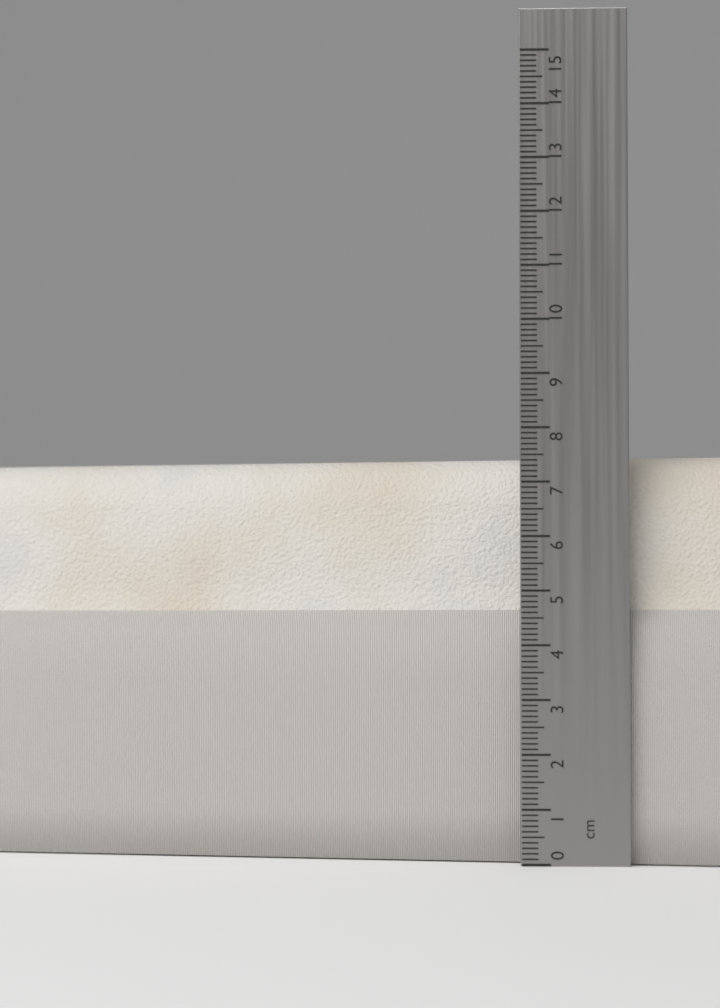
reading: 7.5 cm
